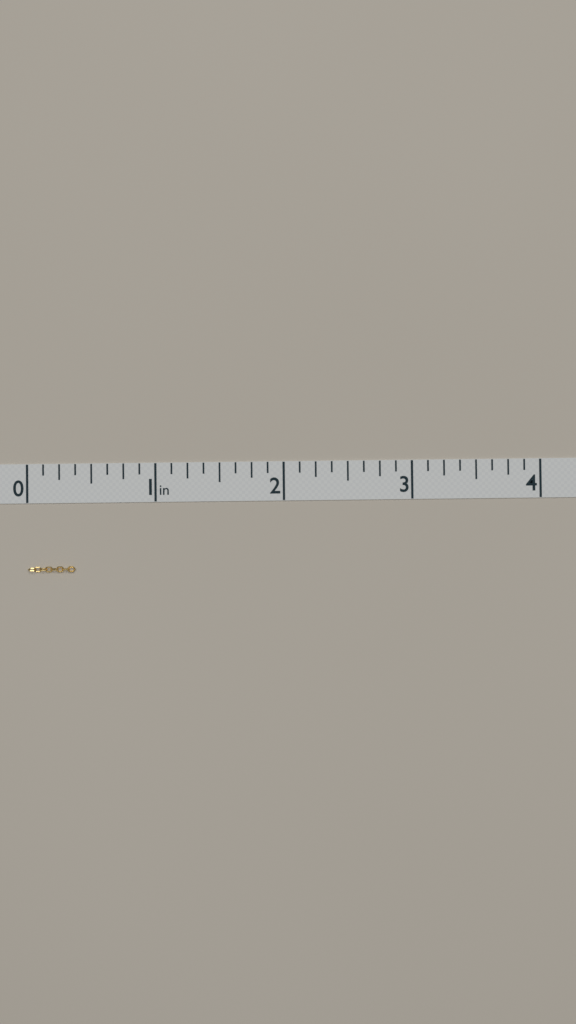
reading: 0.375 in
